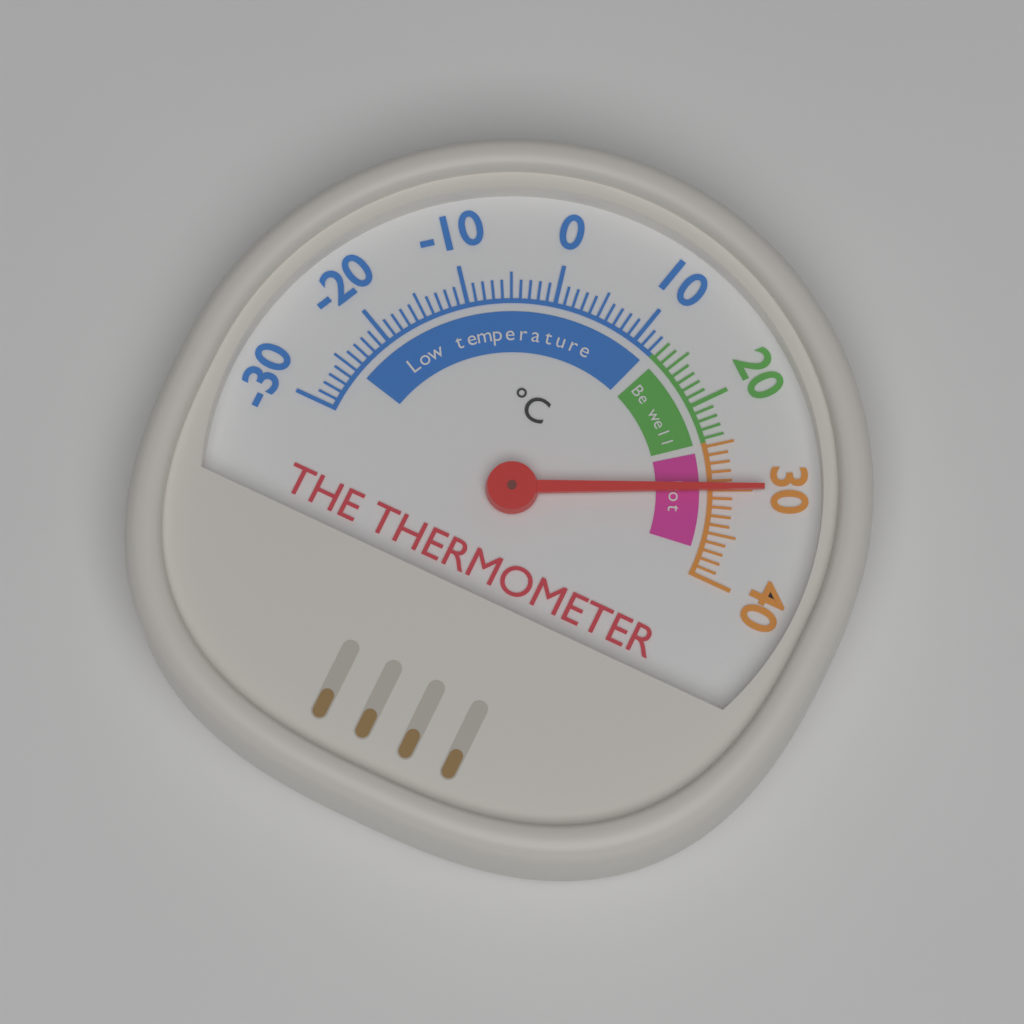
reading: 30 °C
